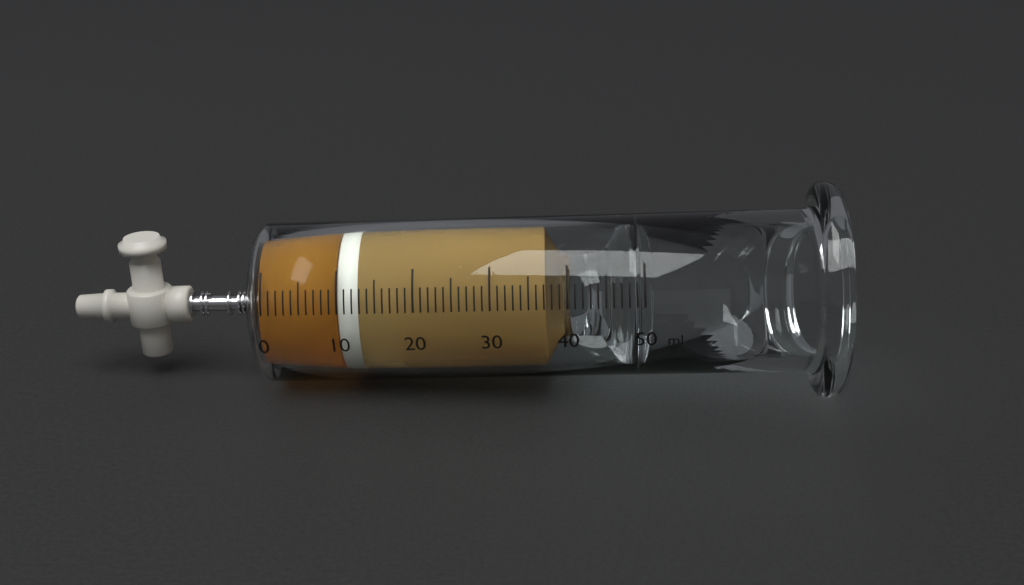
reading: 10 ml
